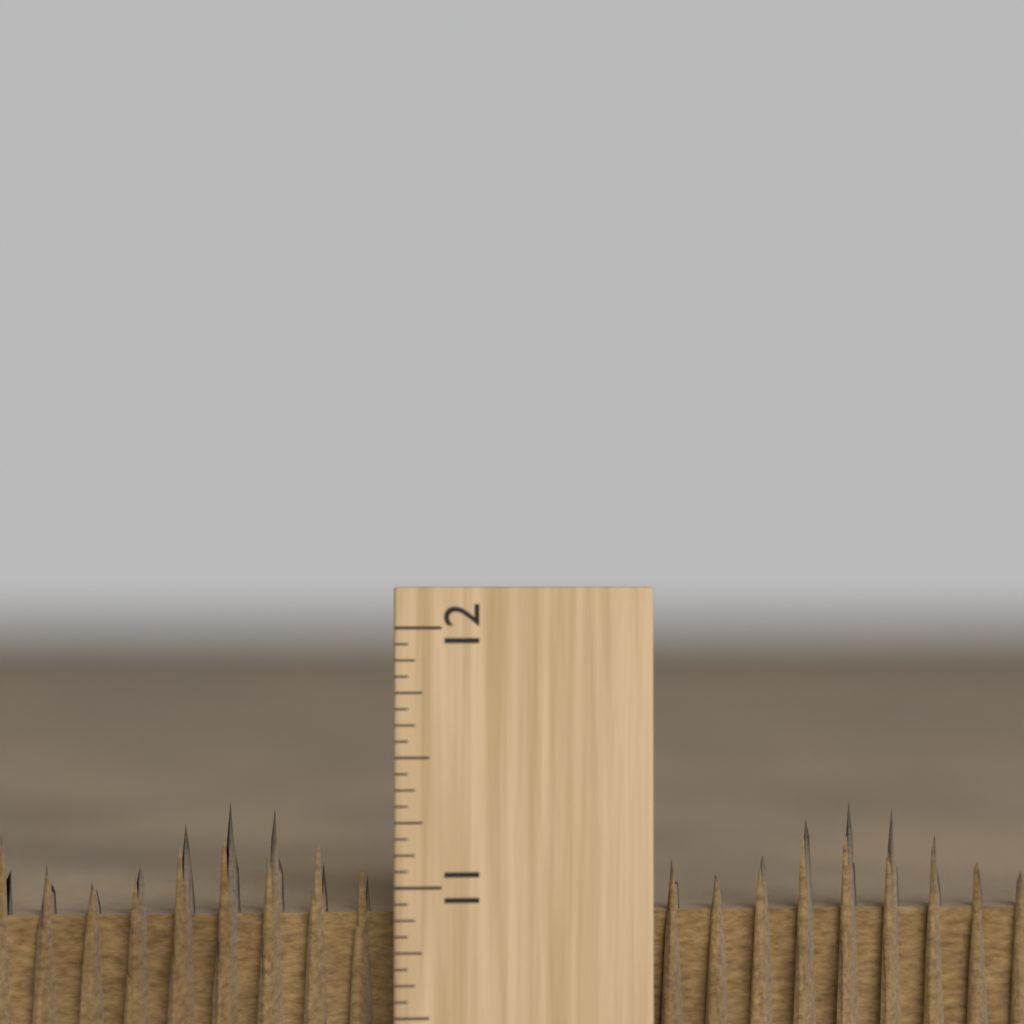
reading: 11.3125 inch
